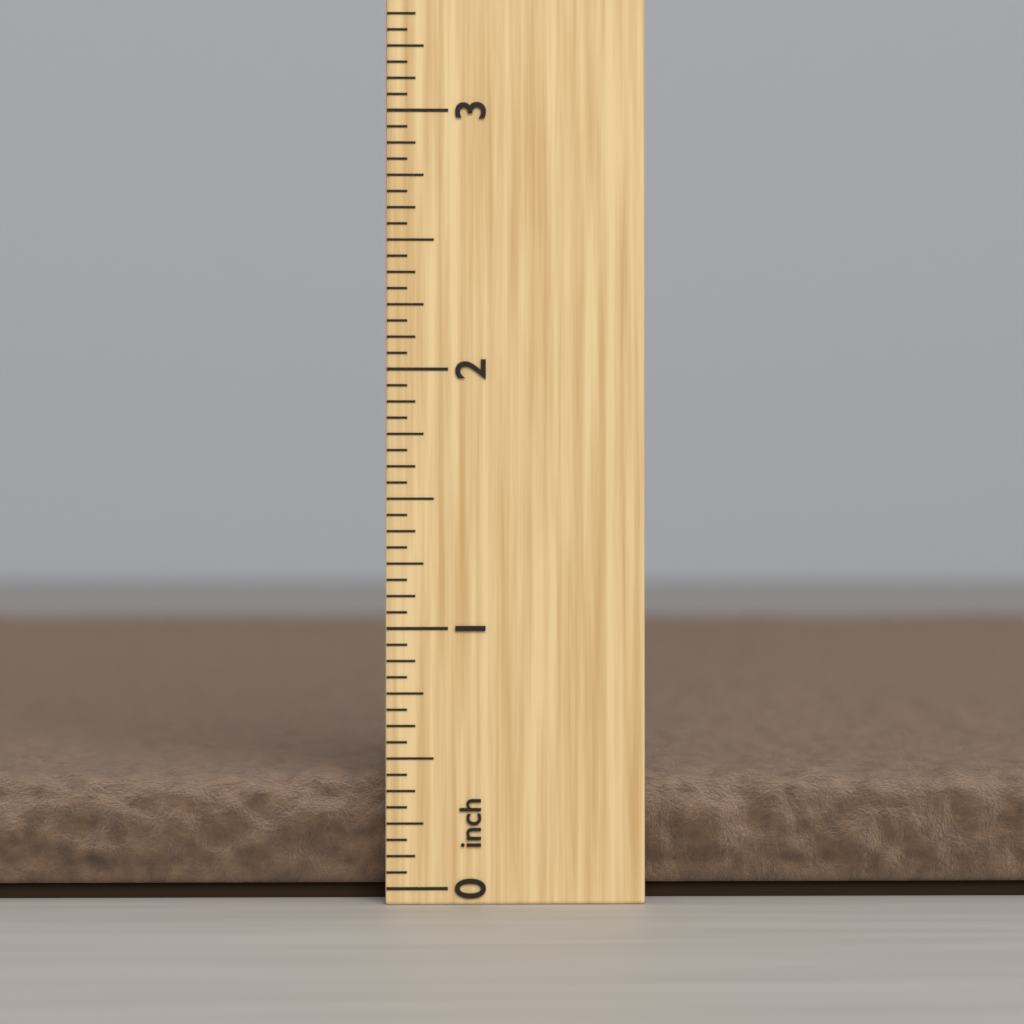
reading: 0.4375 inch
